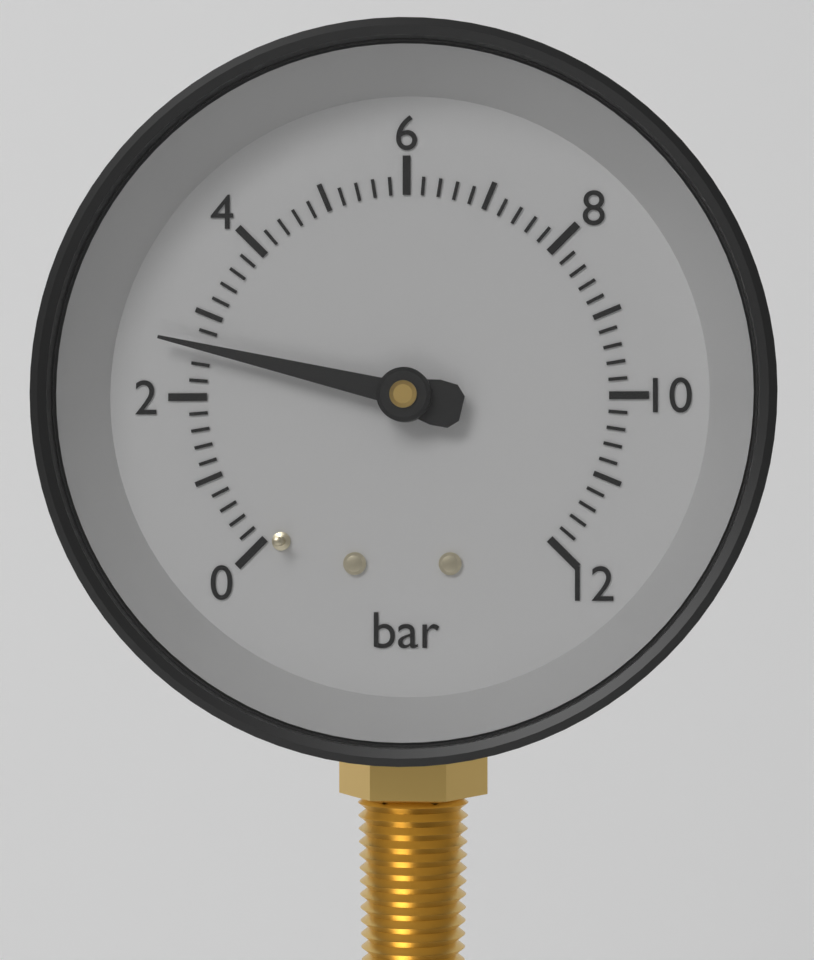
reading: 2.6 bar
